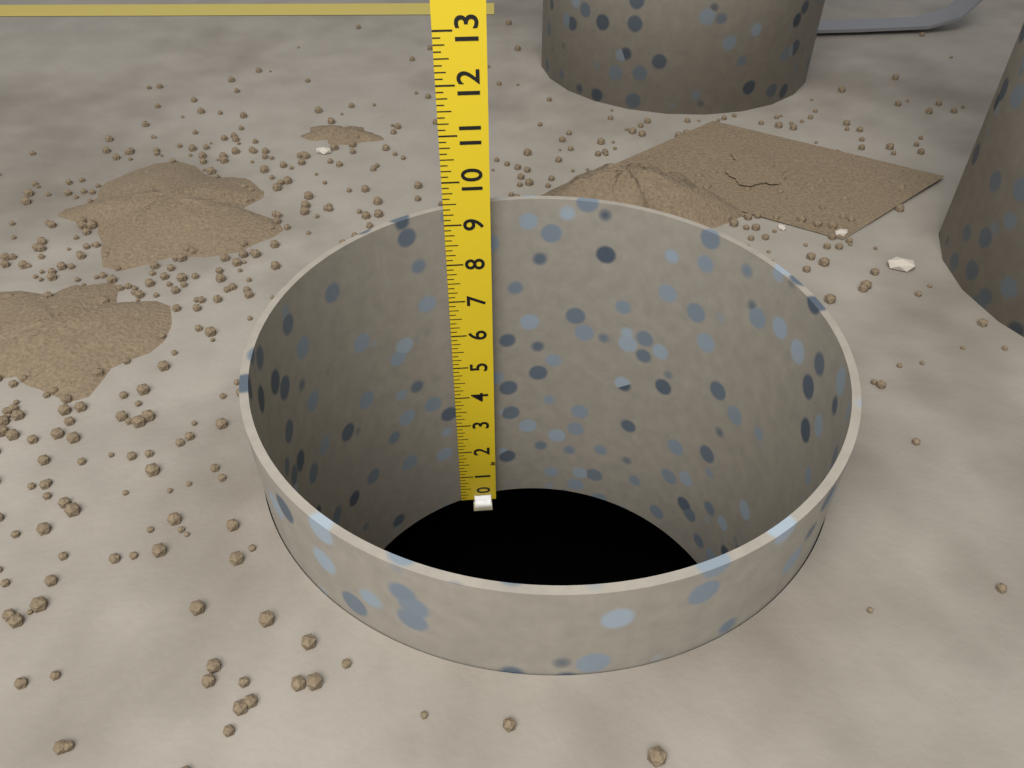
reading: 9.375 in
